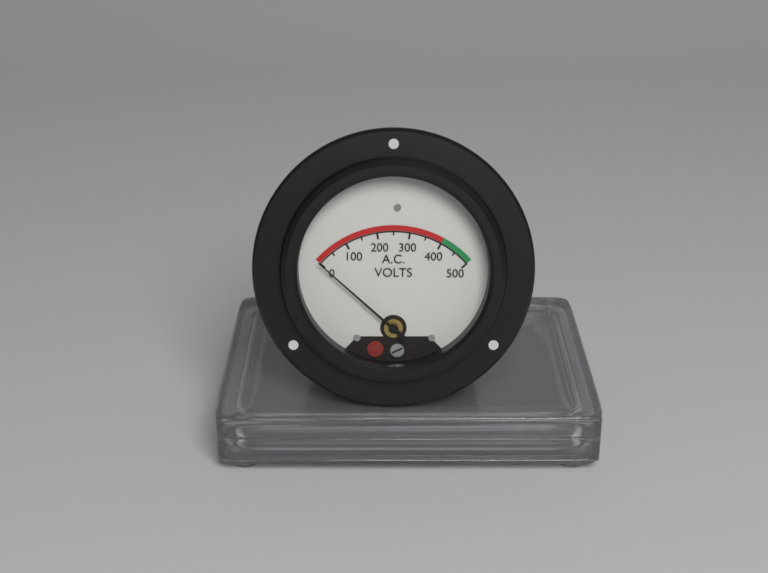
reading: 0 V
